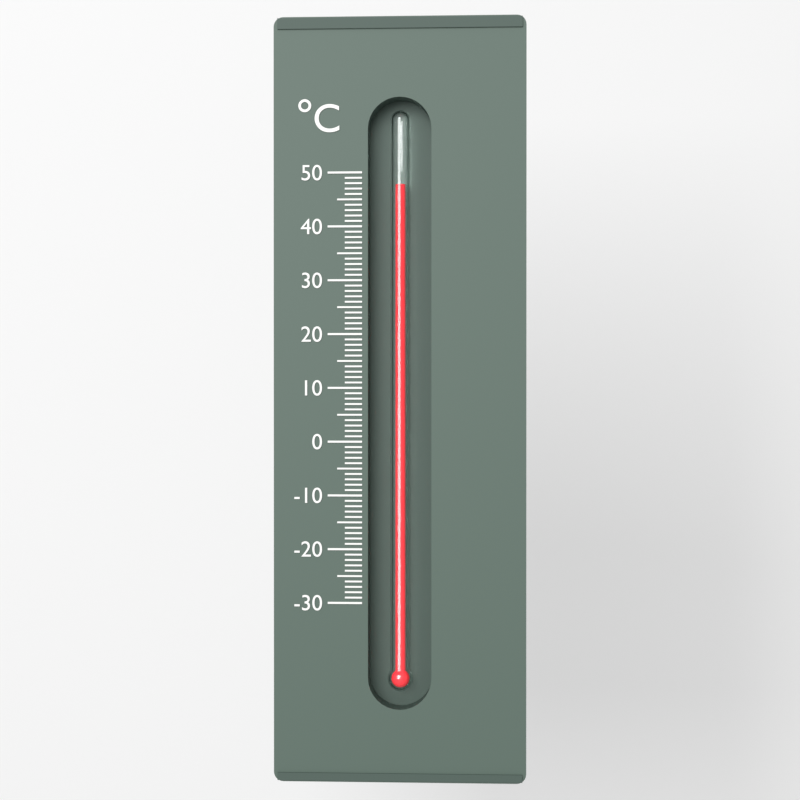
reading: 48 °C
